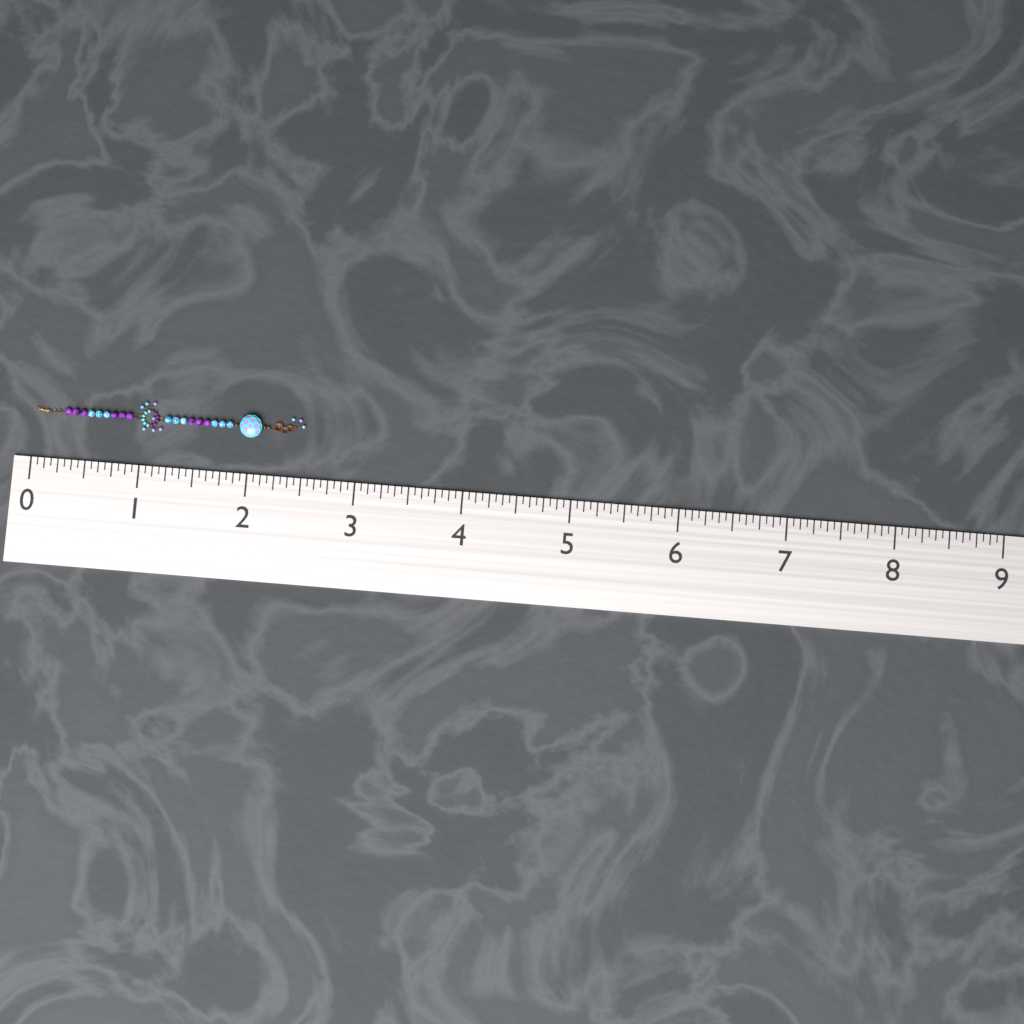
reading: 2.5000 (no unit)
